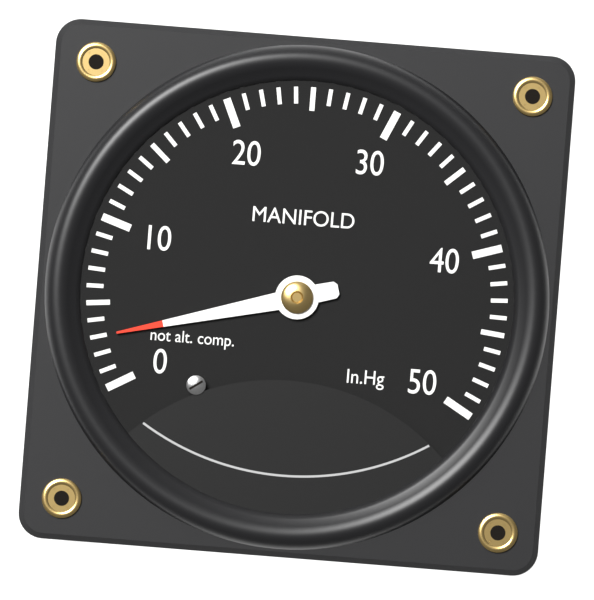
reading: 3 inHg
